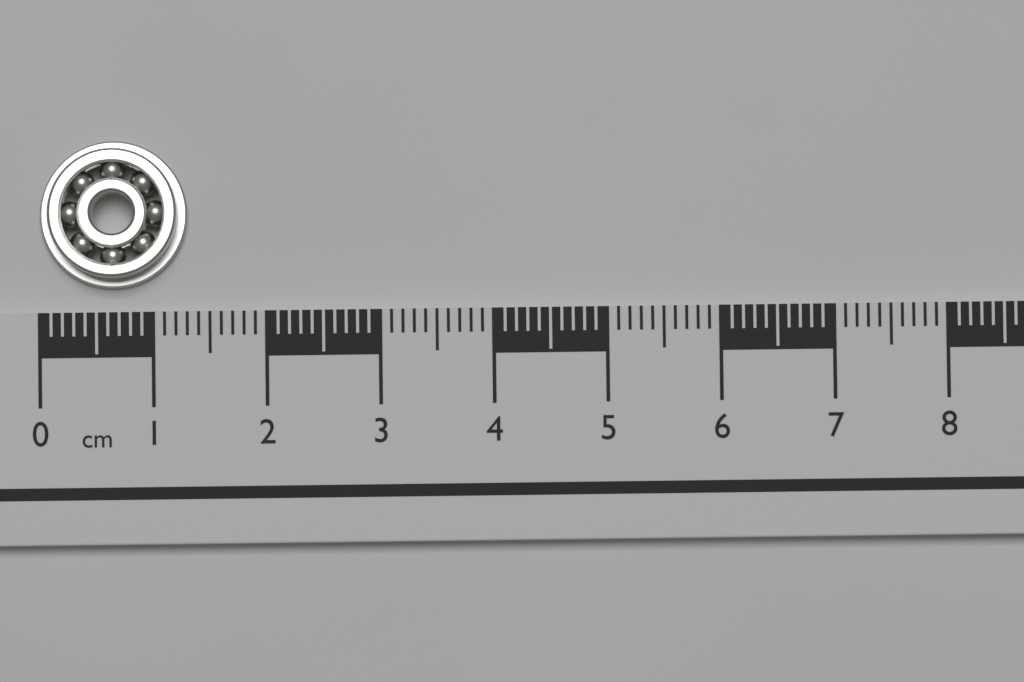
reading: 1.3 cm
